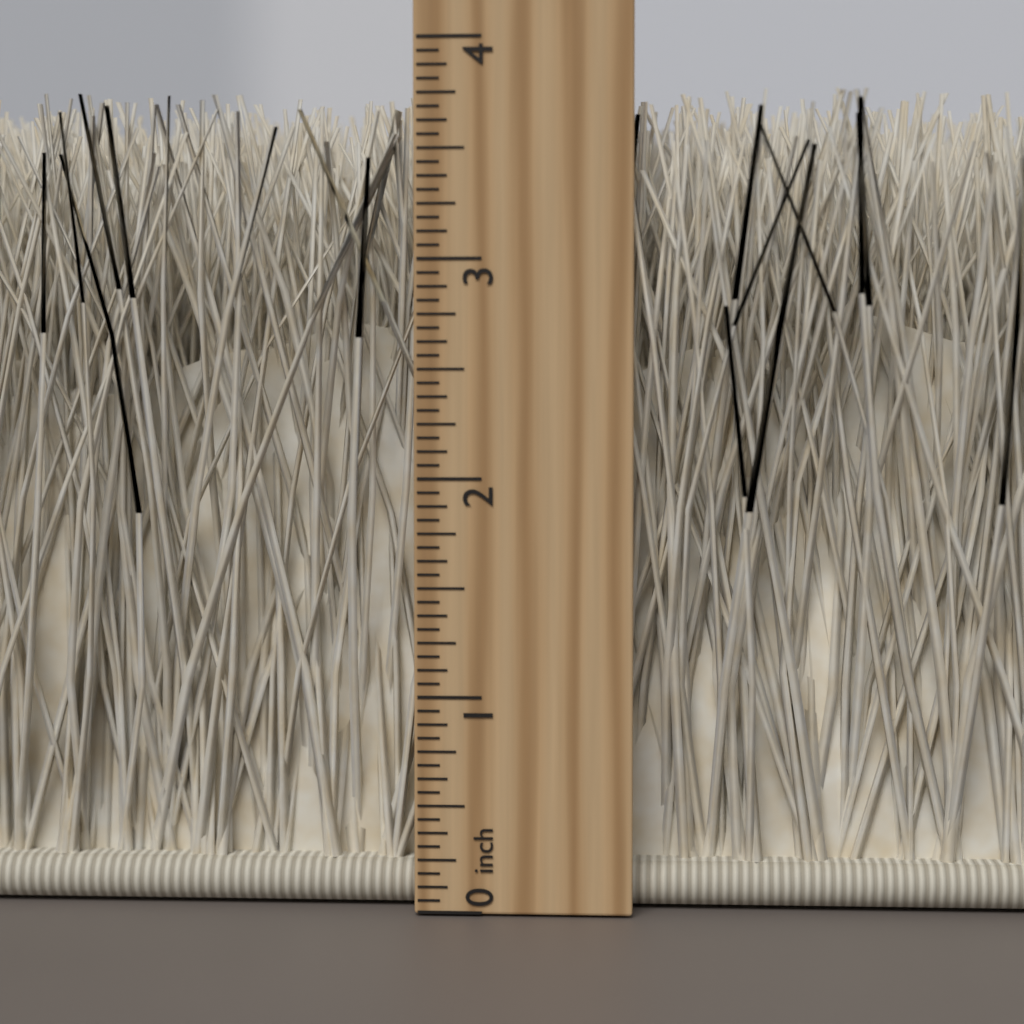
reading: 3.7500 inch
